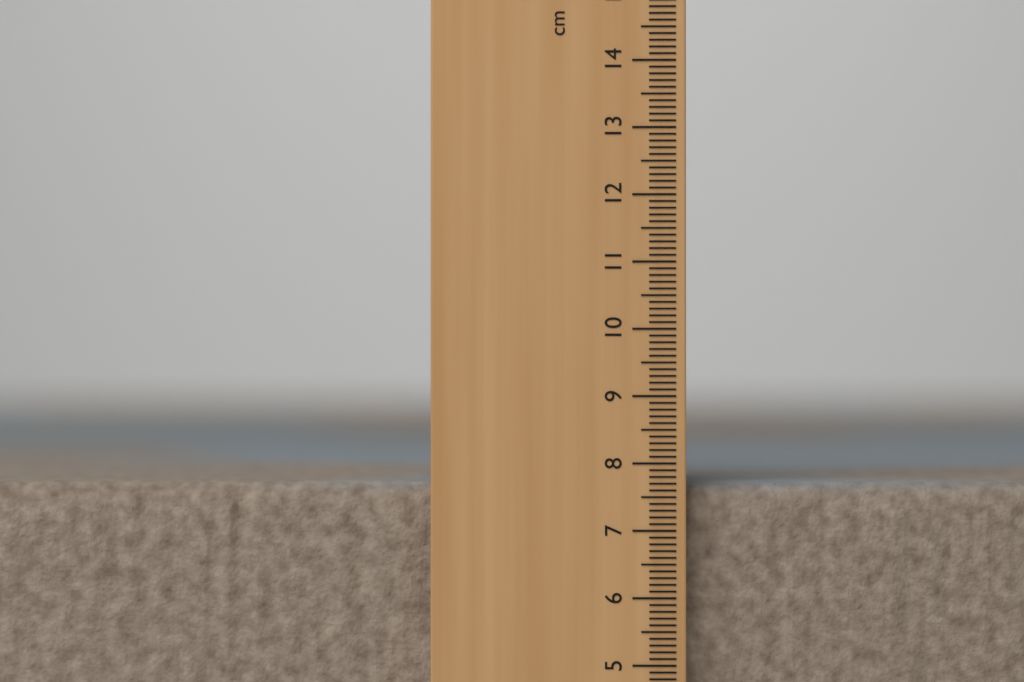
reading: 7.7 cm
